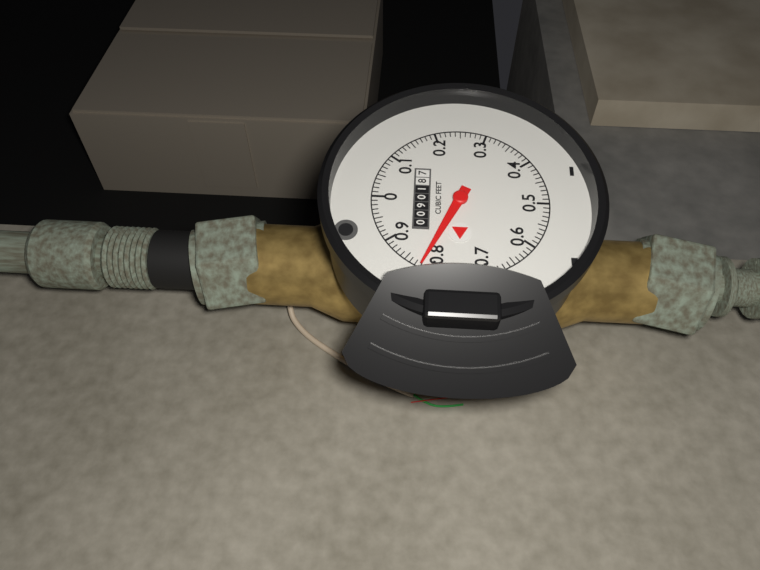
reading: 0.82 cubic feet
